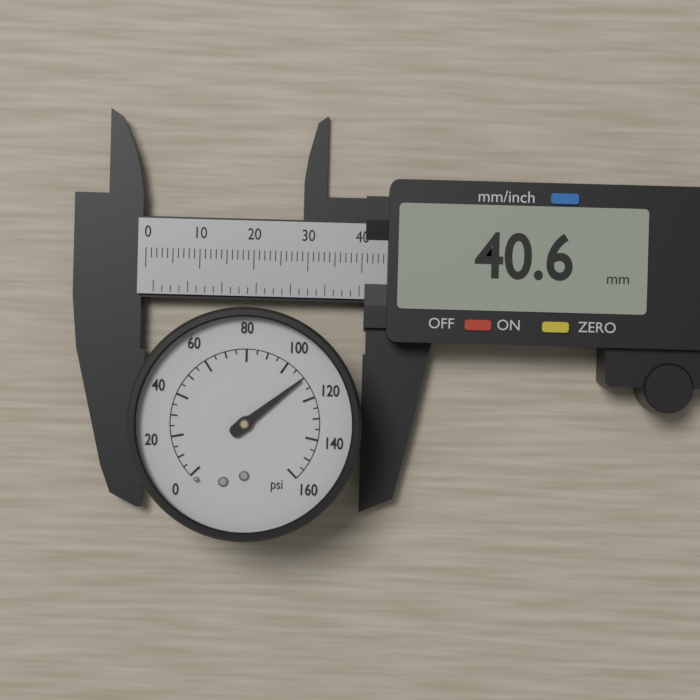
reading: 110 psi
